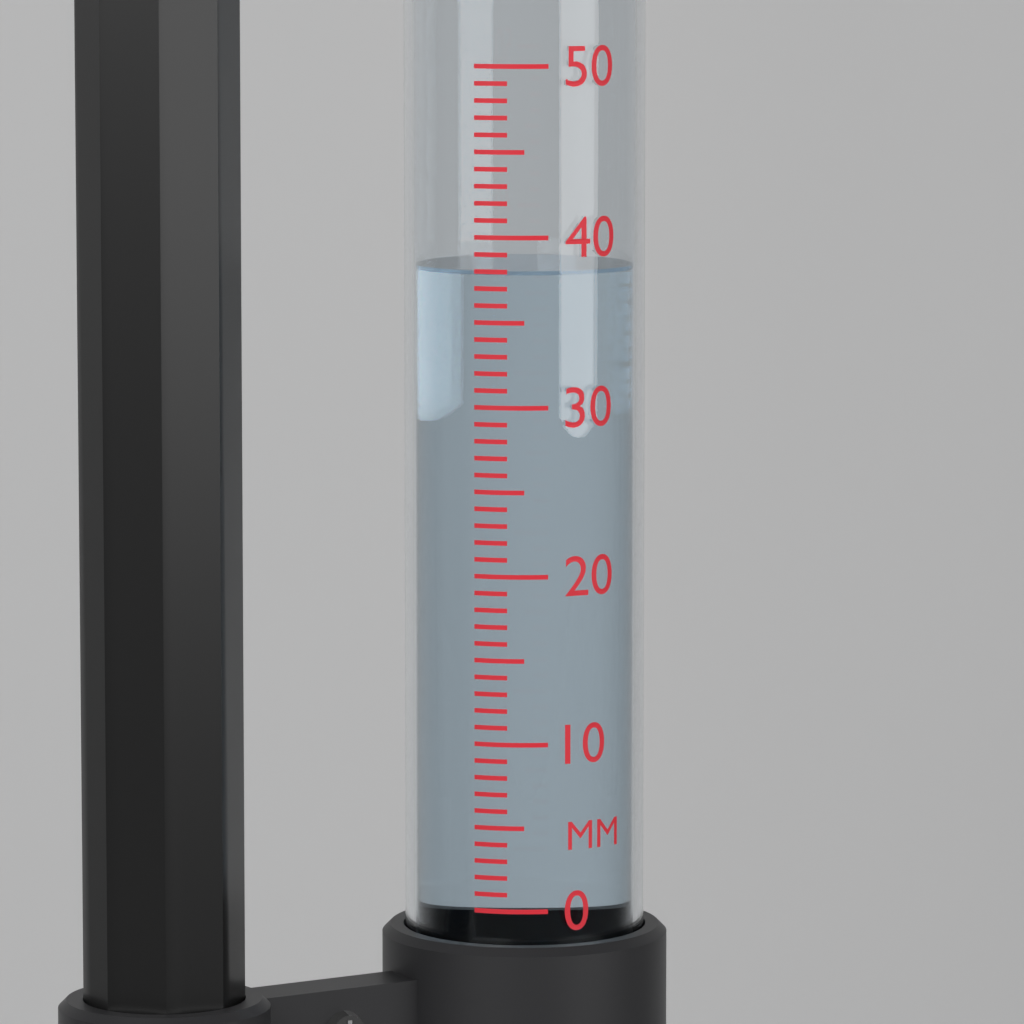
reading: 38 mm
